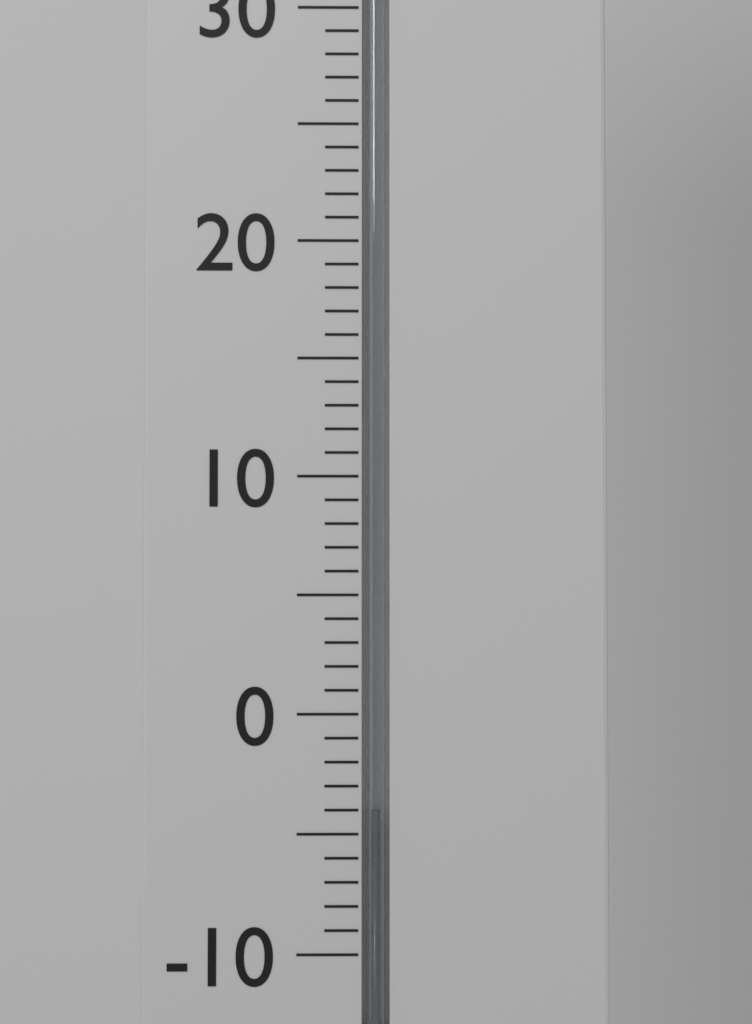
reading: -4 °C
